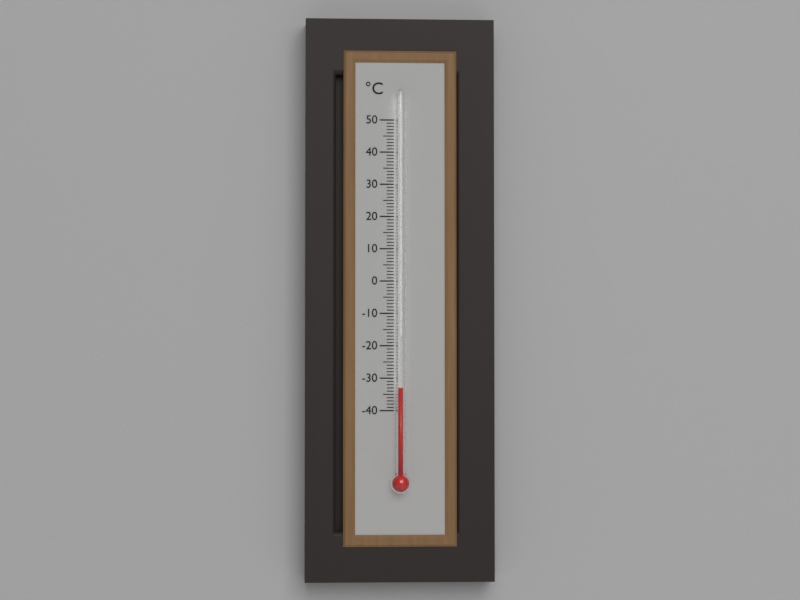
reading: -33 °C
